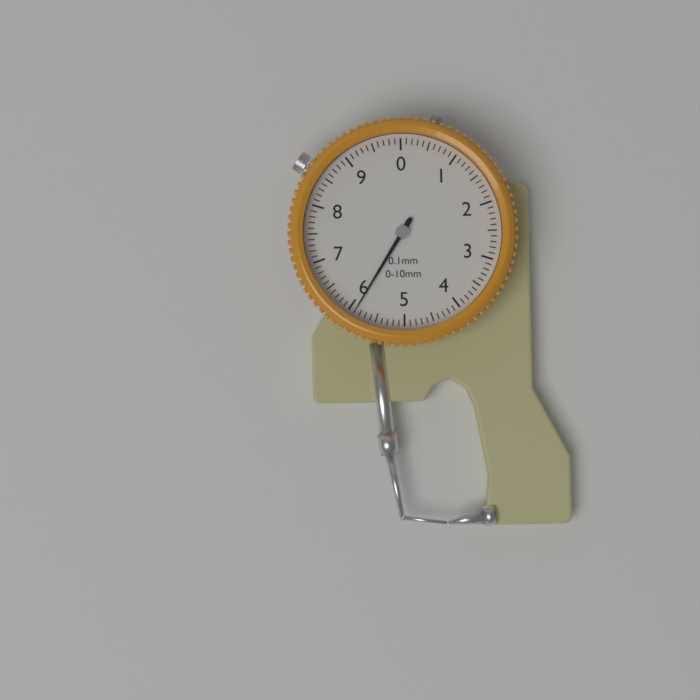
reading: 5.9 mm
